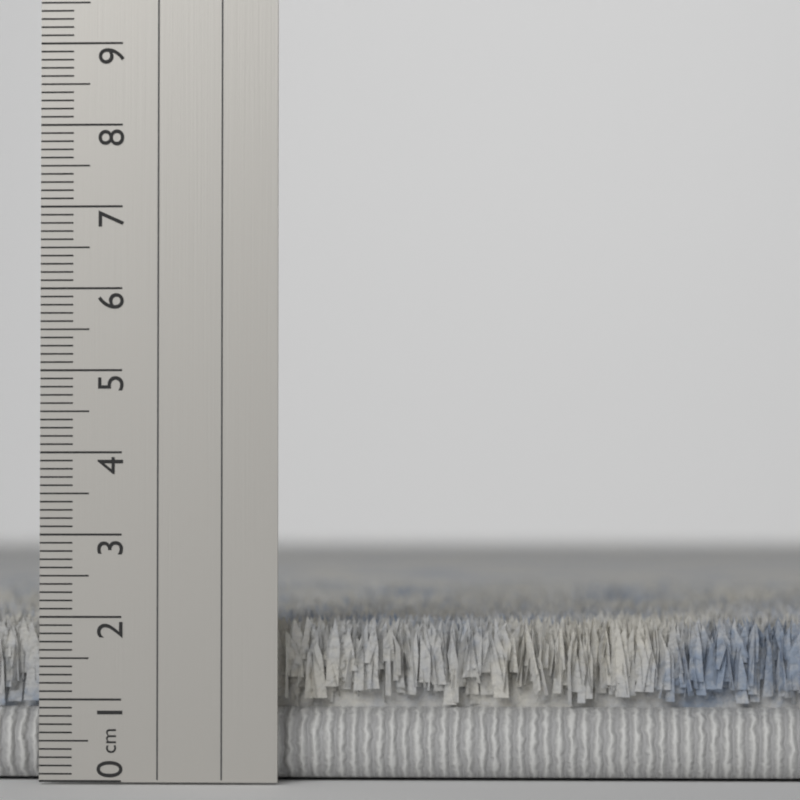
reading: 2.0 cm
